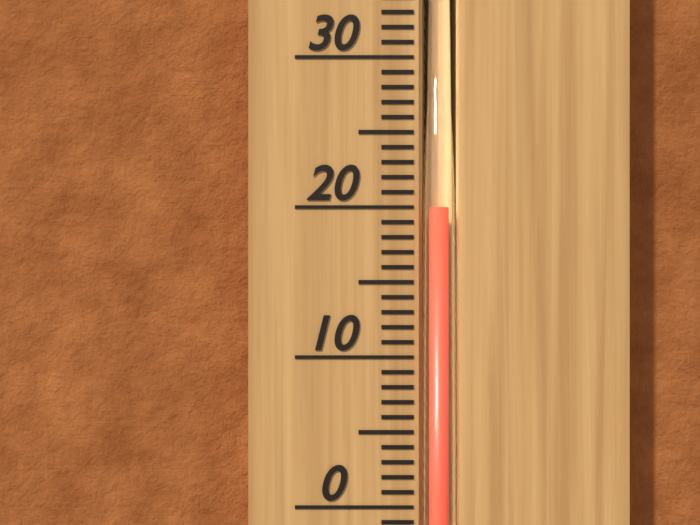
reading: 20 °C
